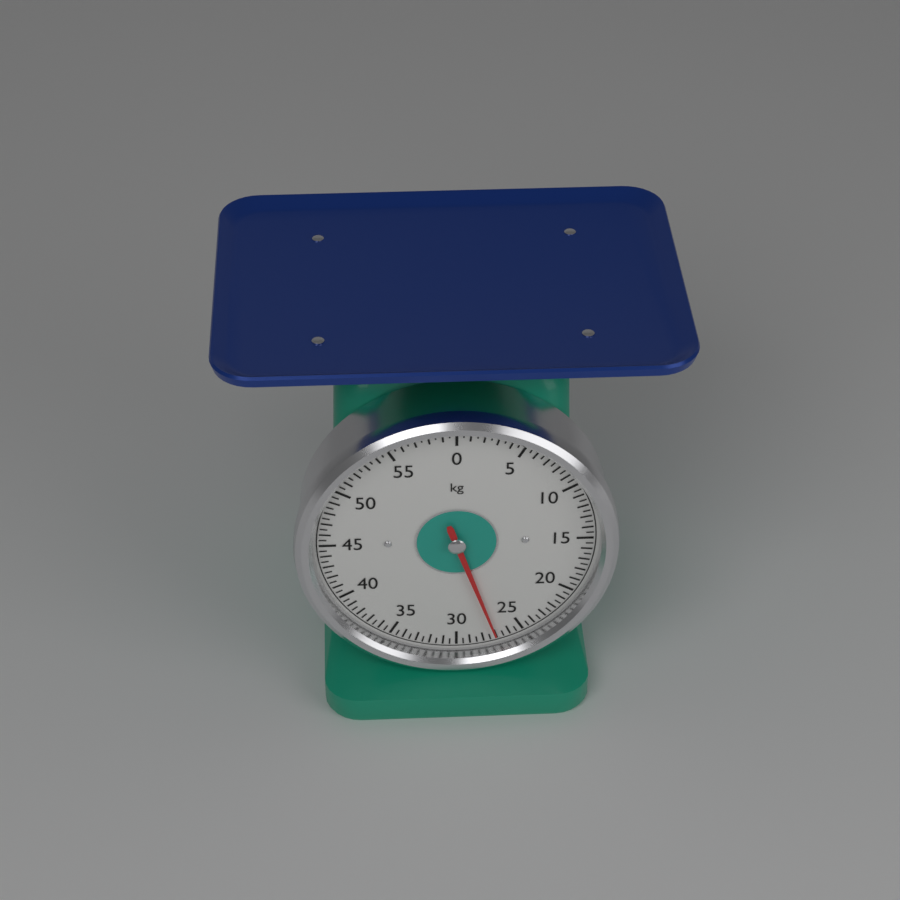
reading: 27.0 kg
